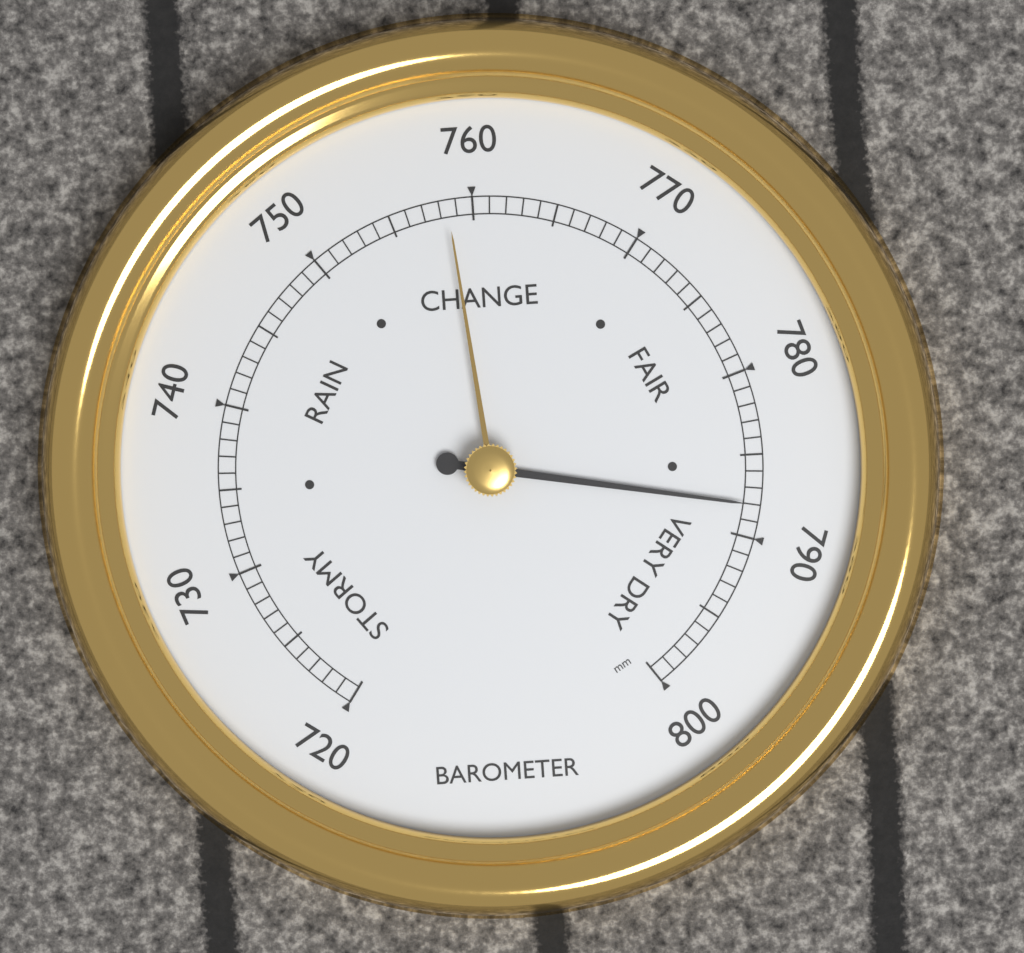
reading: 788 mm
